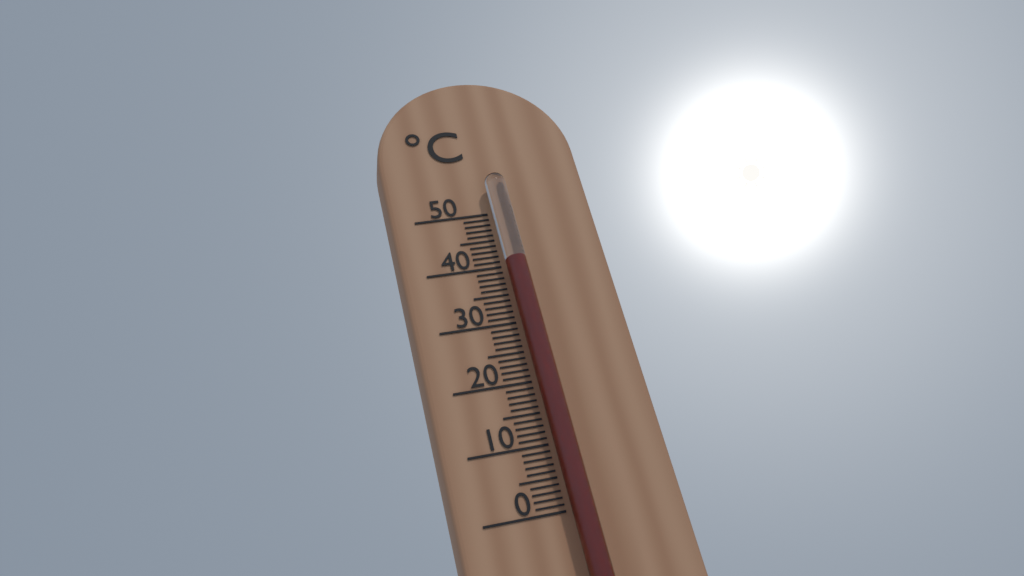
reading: 40 °C
